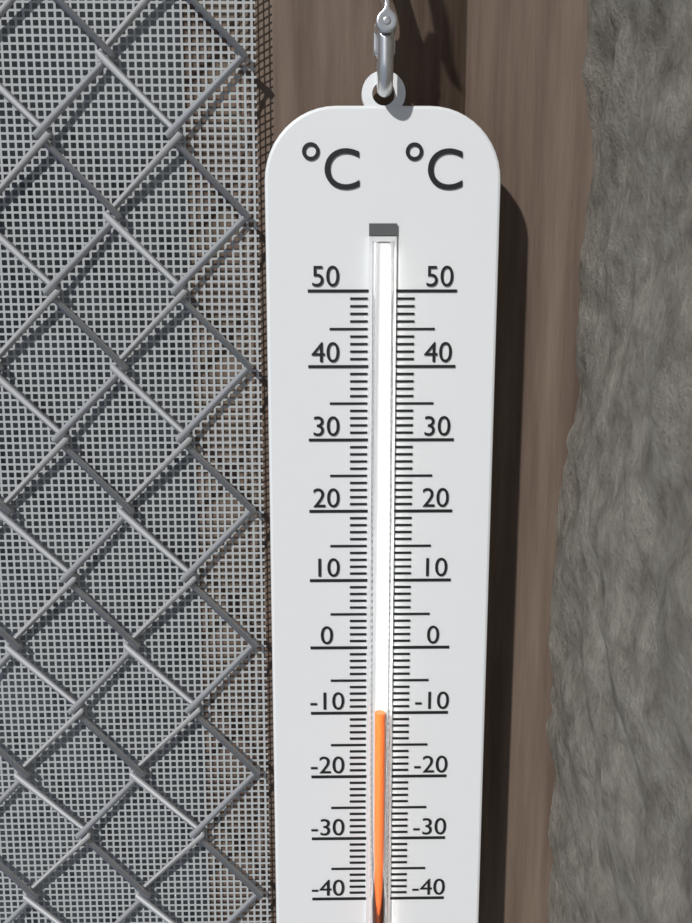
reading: -9 °C
